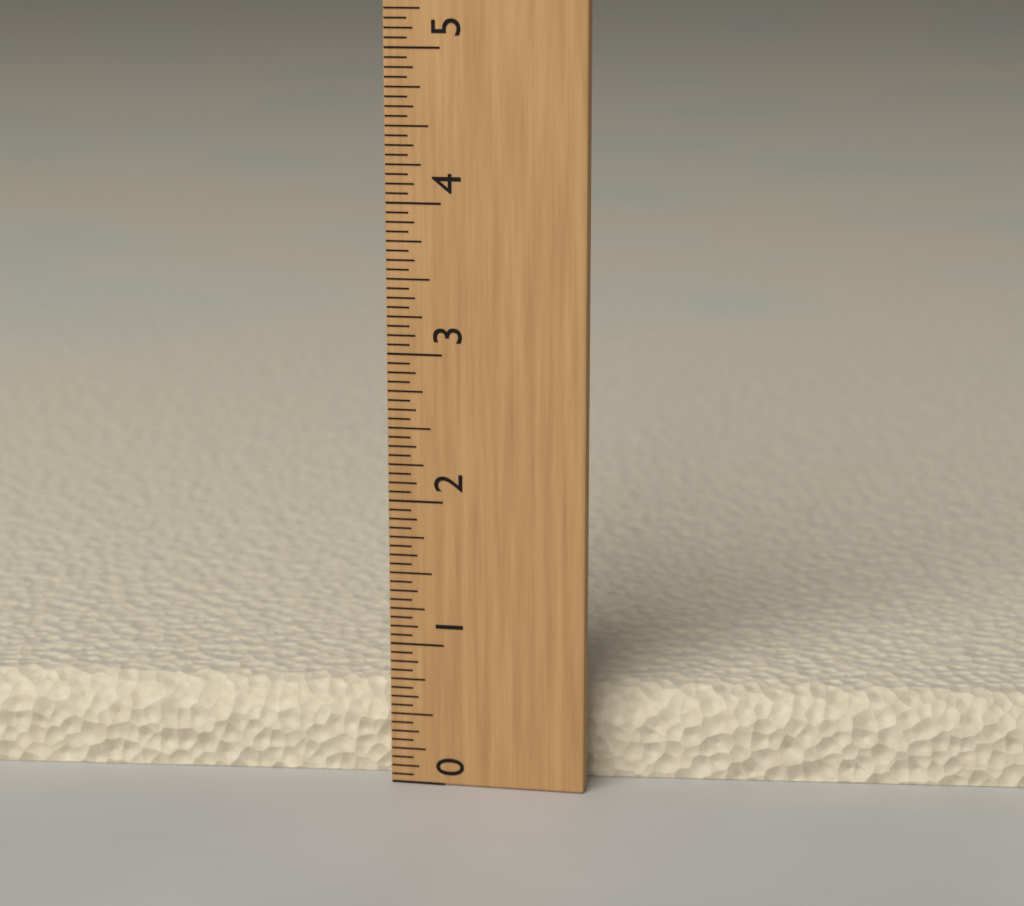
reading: 0.6250 (no unit)
